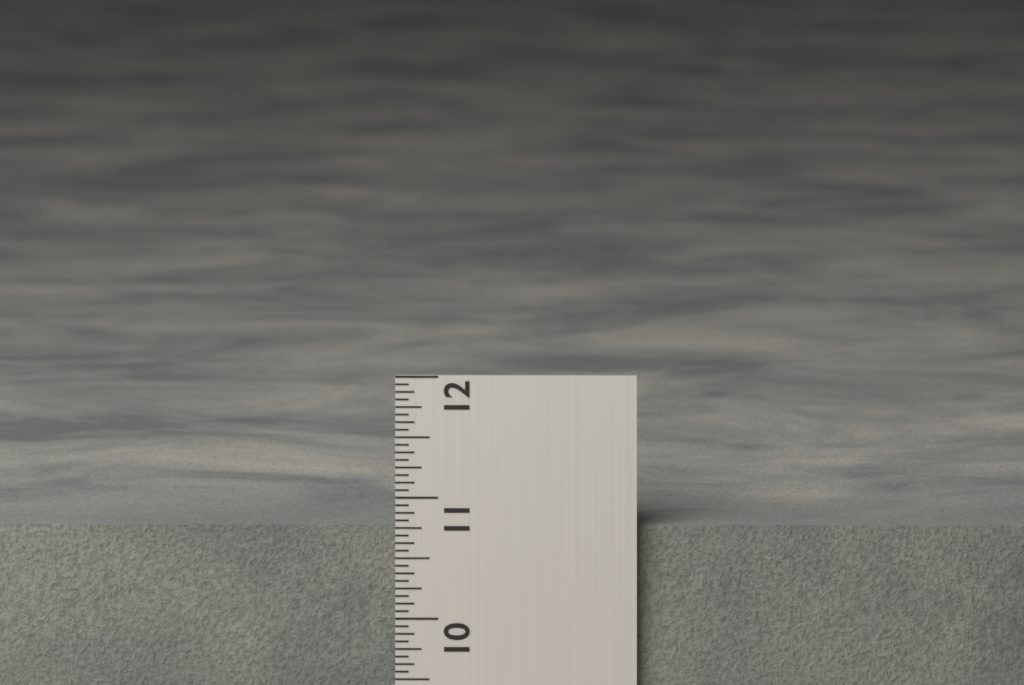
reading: 10.7500 in
